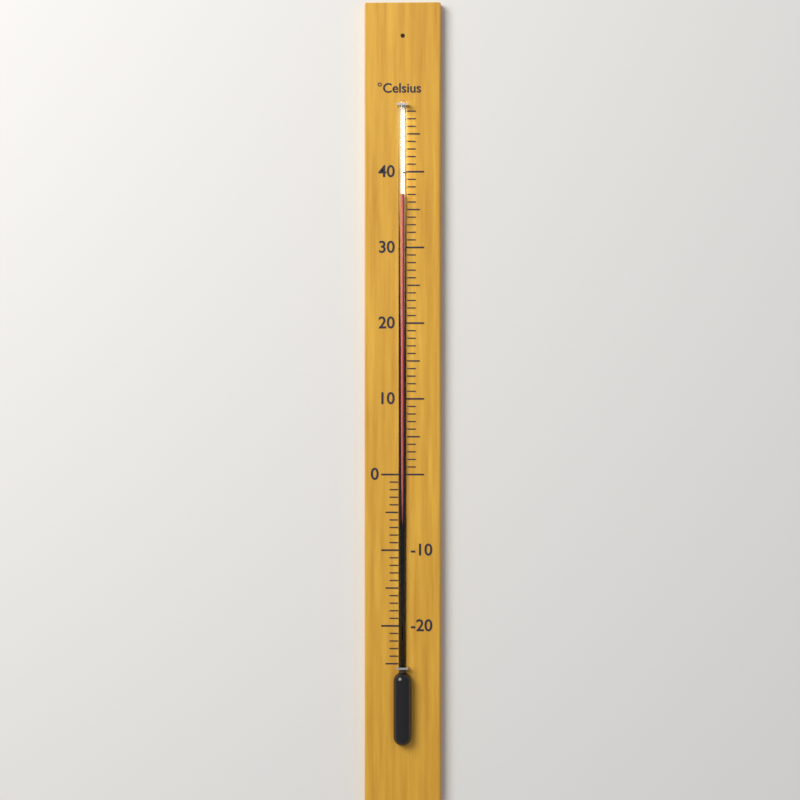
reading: 37 °C
